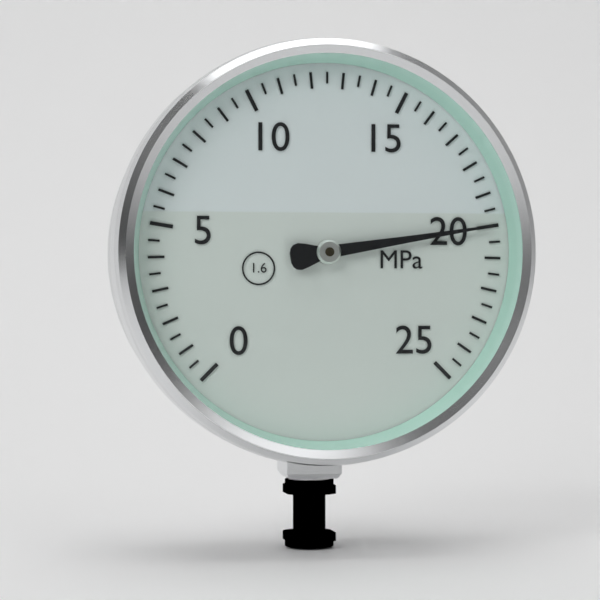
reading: 20.0 MPa
